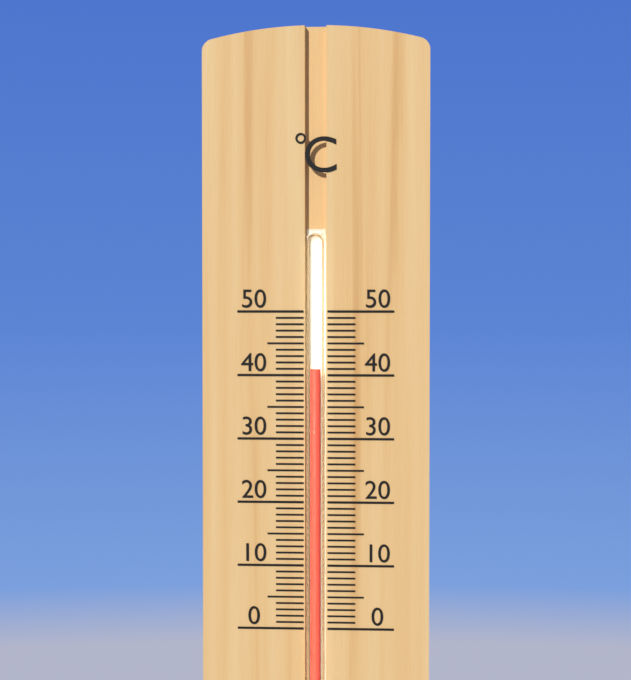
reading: 41 °C
